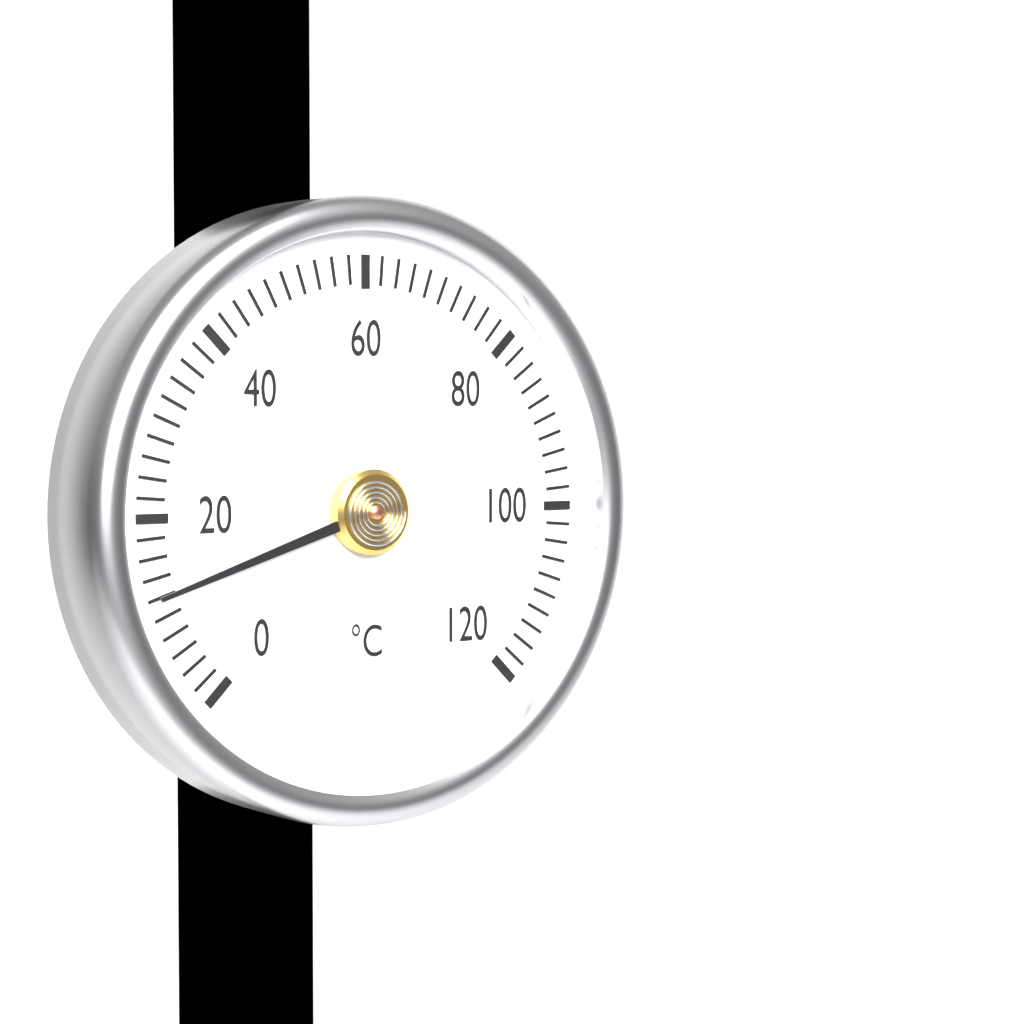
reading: 12 °C
